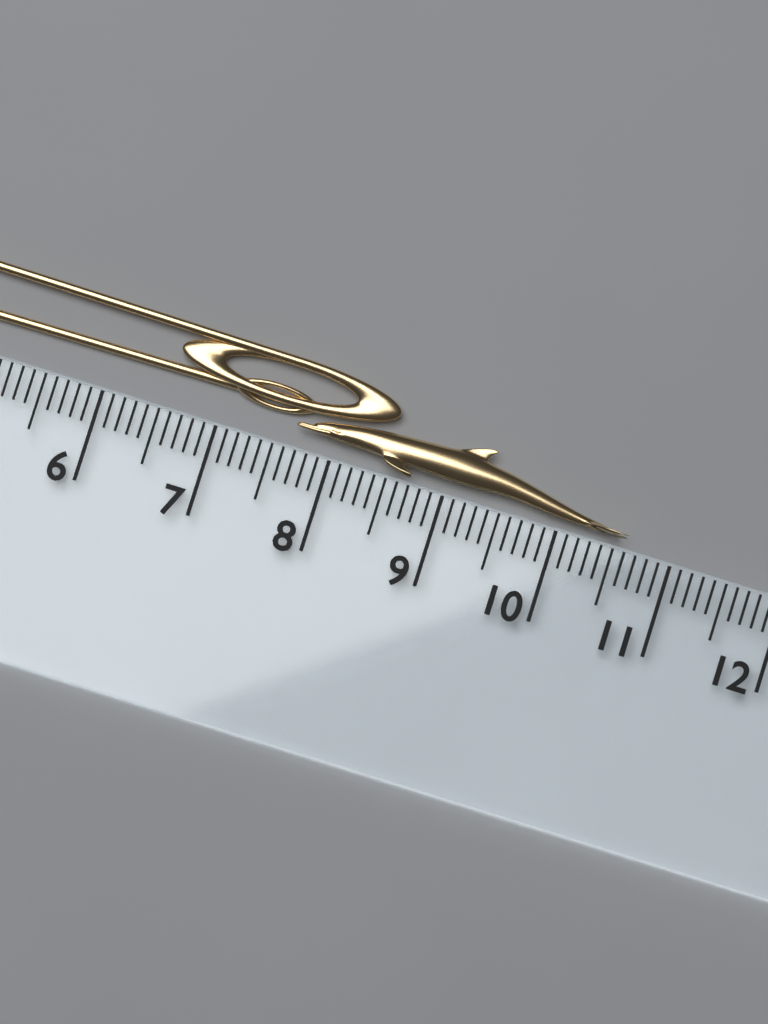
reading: 10.6 cm
